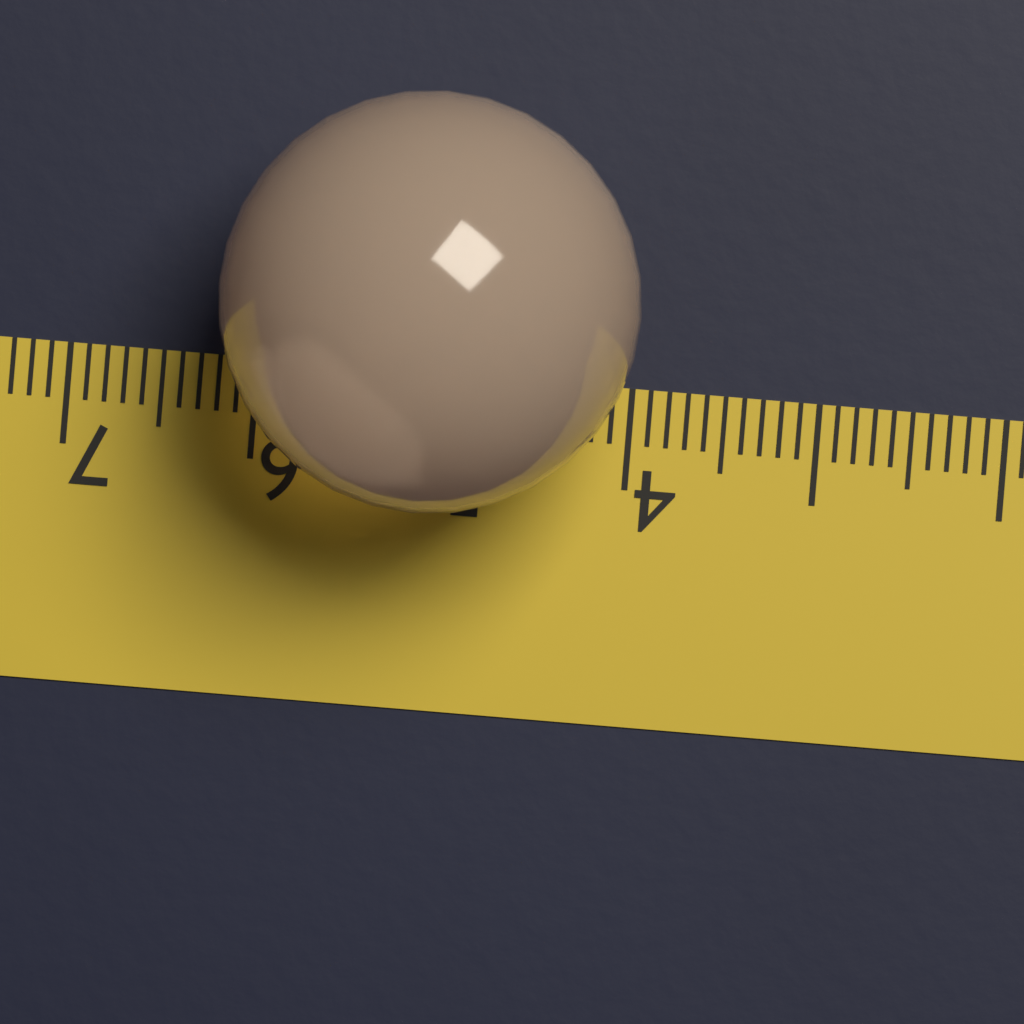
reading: 6.2 (no unit)
